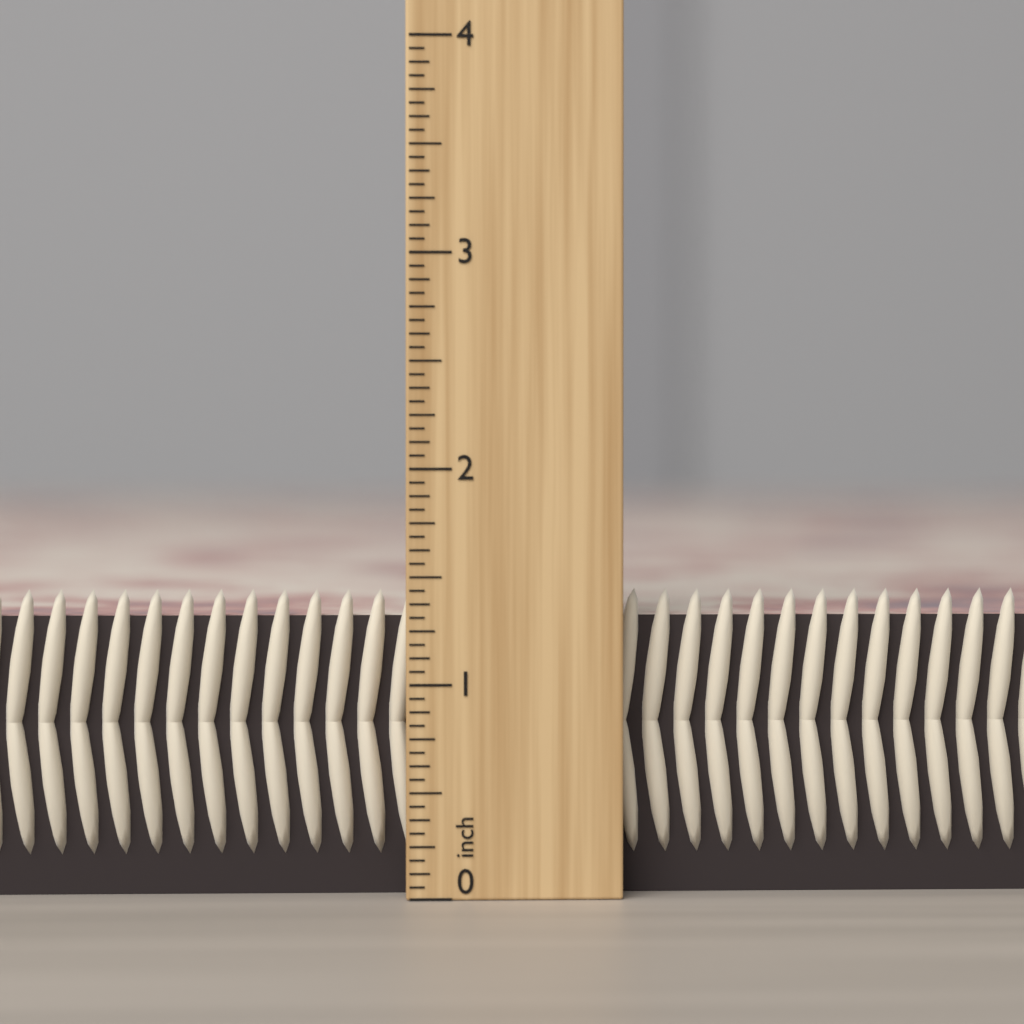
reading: 1.4375 inch
